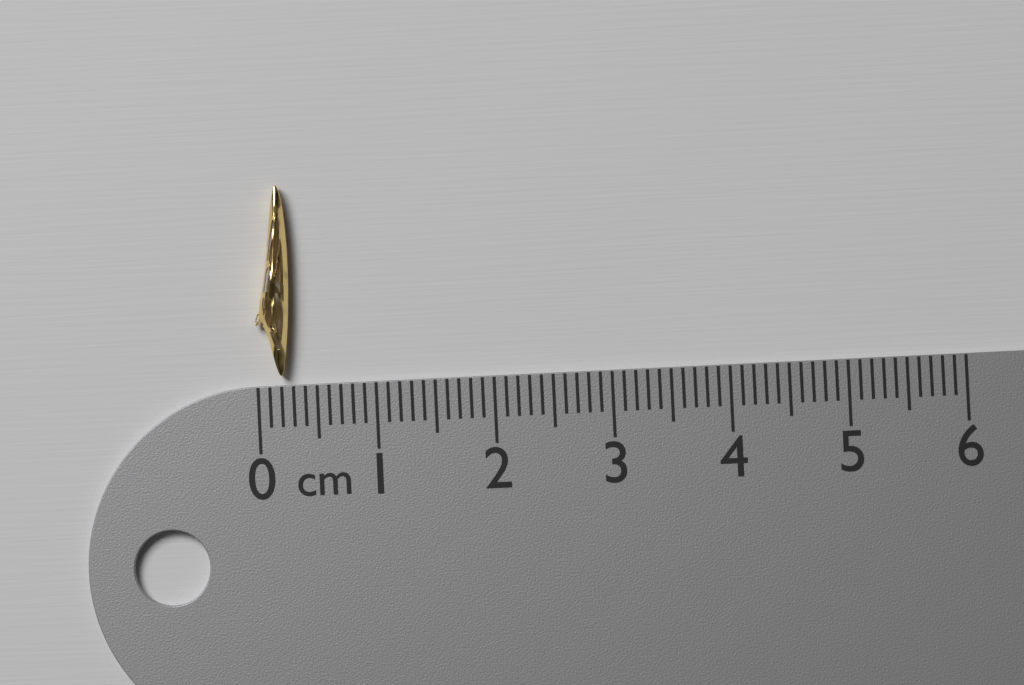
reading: 0.3 cm
